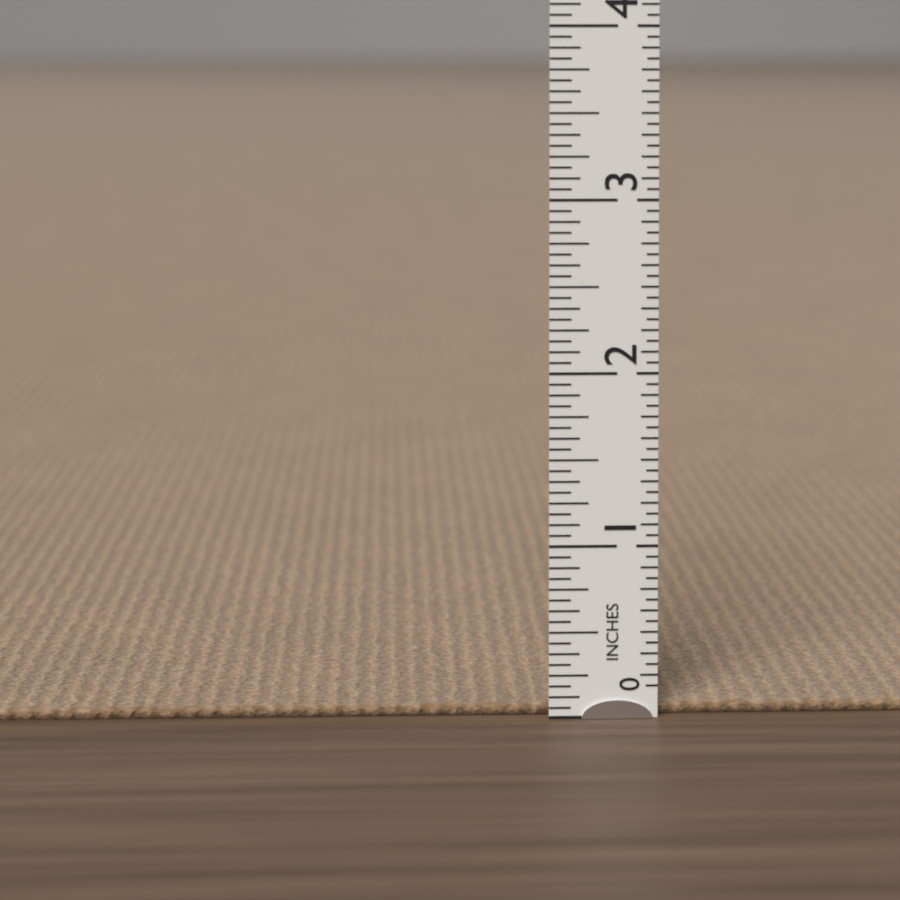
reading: 0.0625 in
